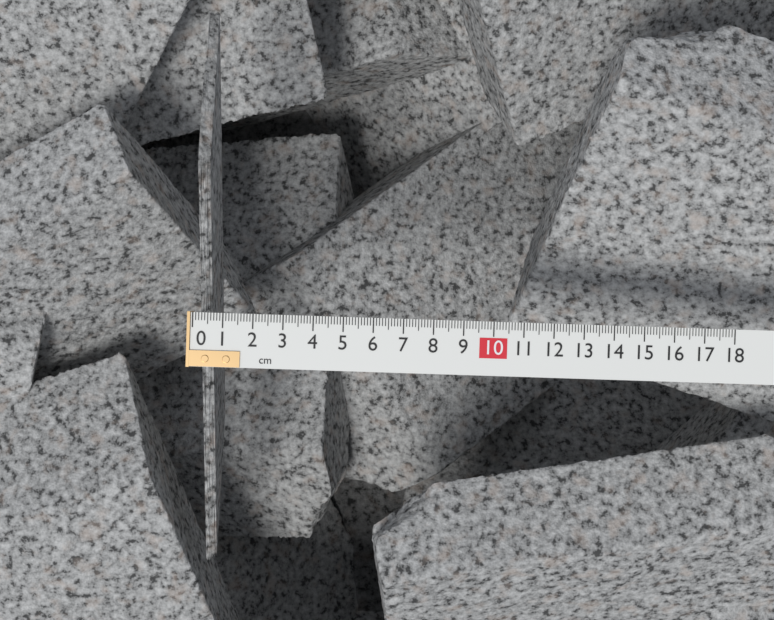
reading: 0.4 cm
